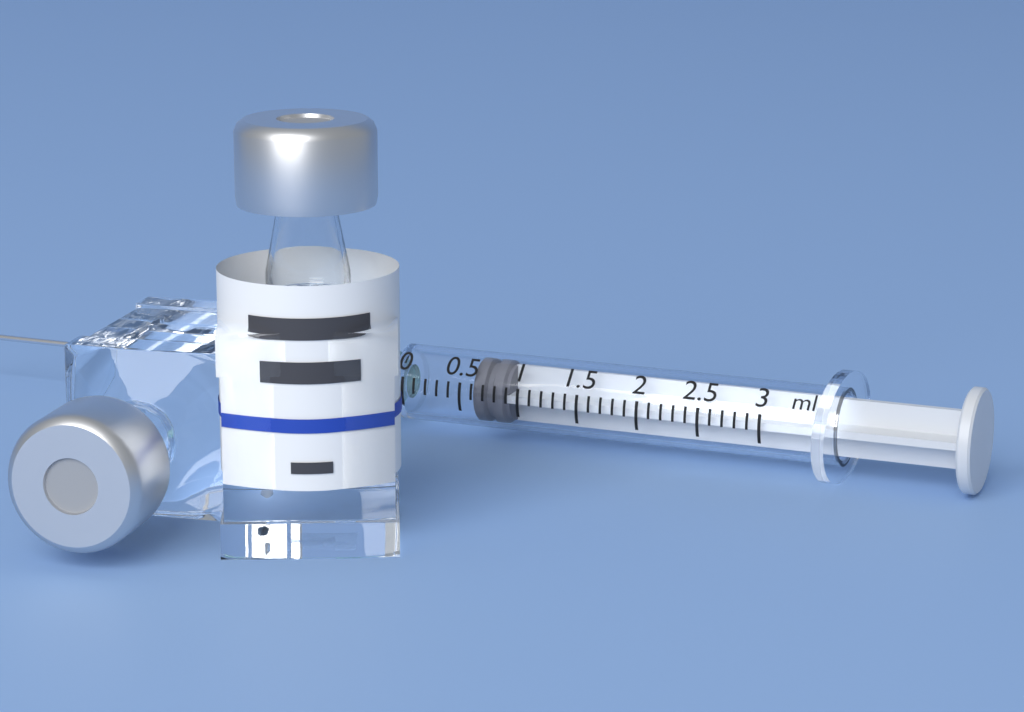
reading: 0.6 ml
